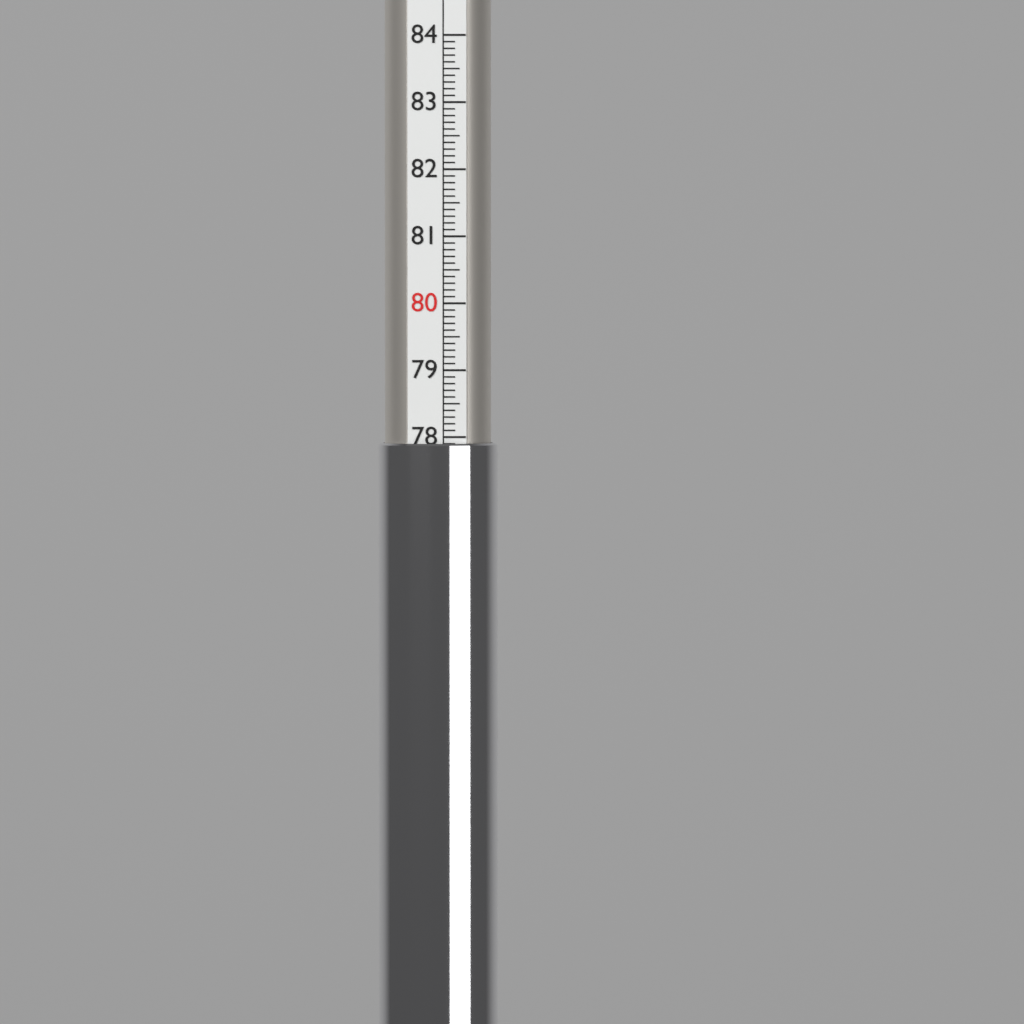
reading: 77.9 (no unit)
